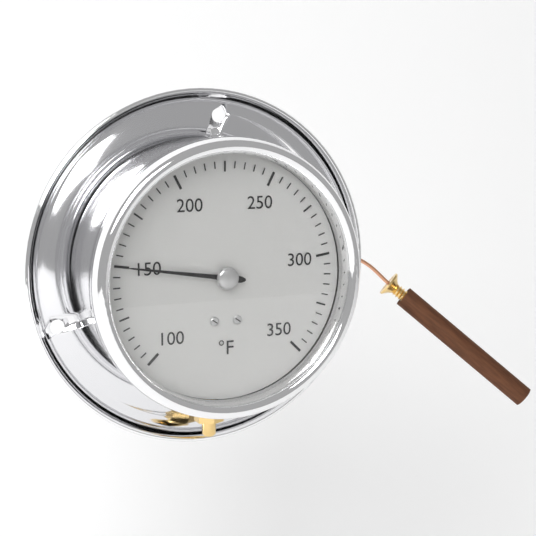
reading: 150 °F
